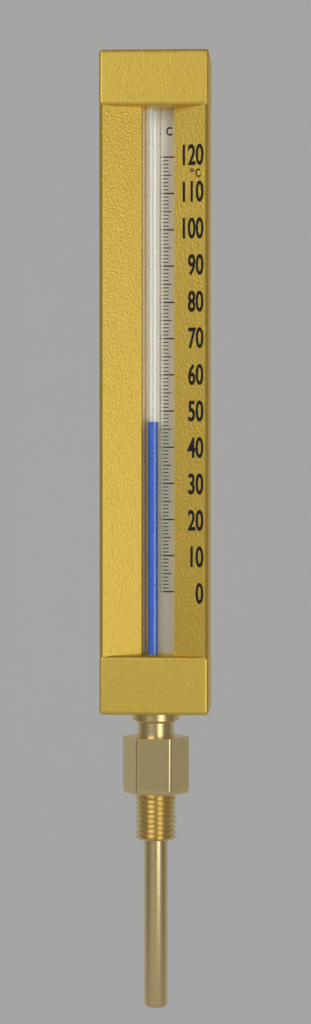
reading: 47 °C
